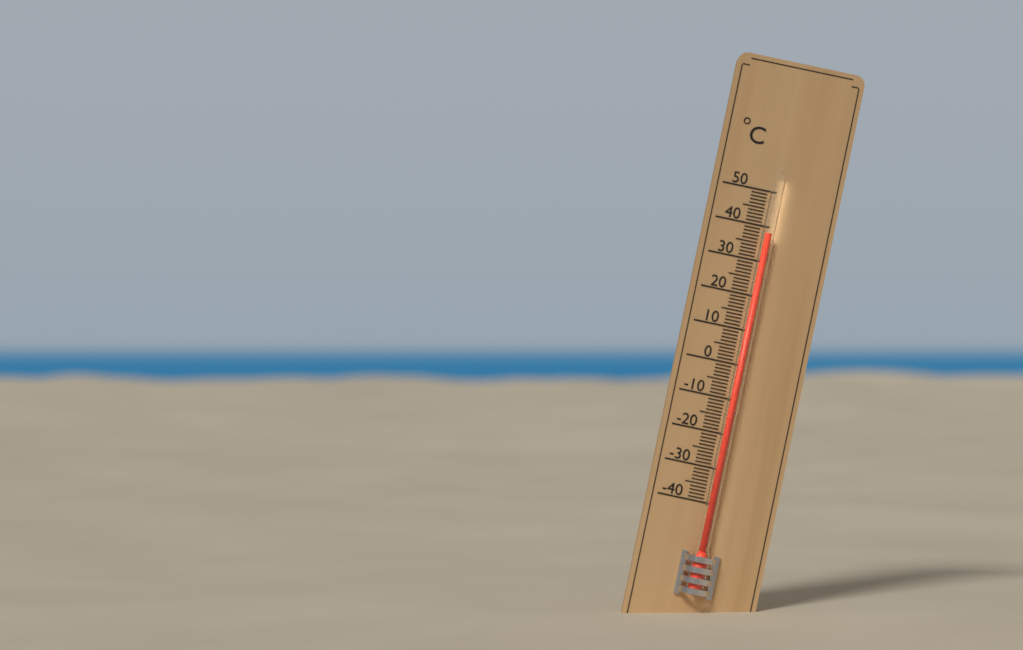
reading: 38 °C
